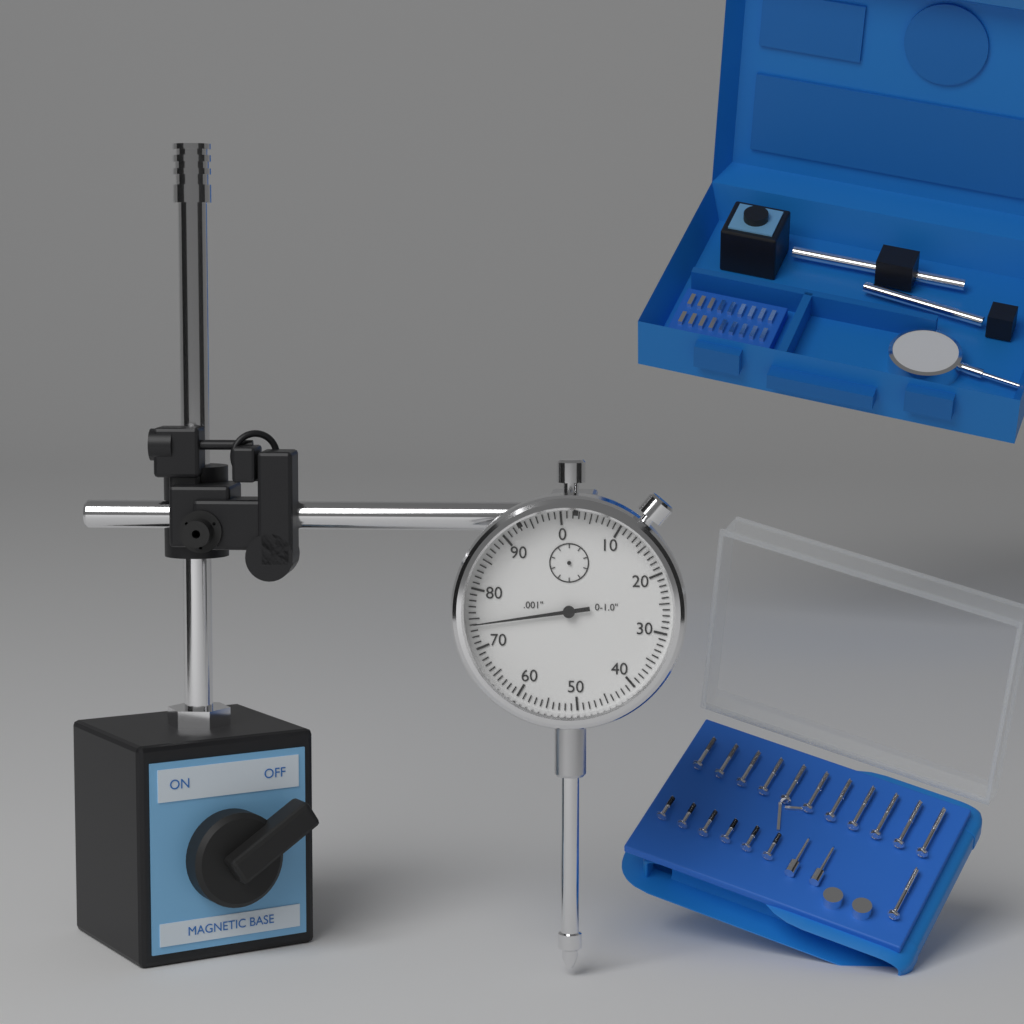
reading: 0.074 in
